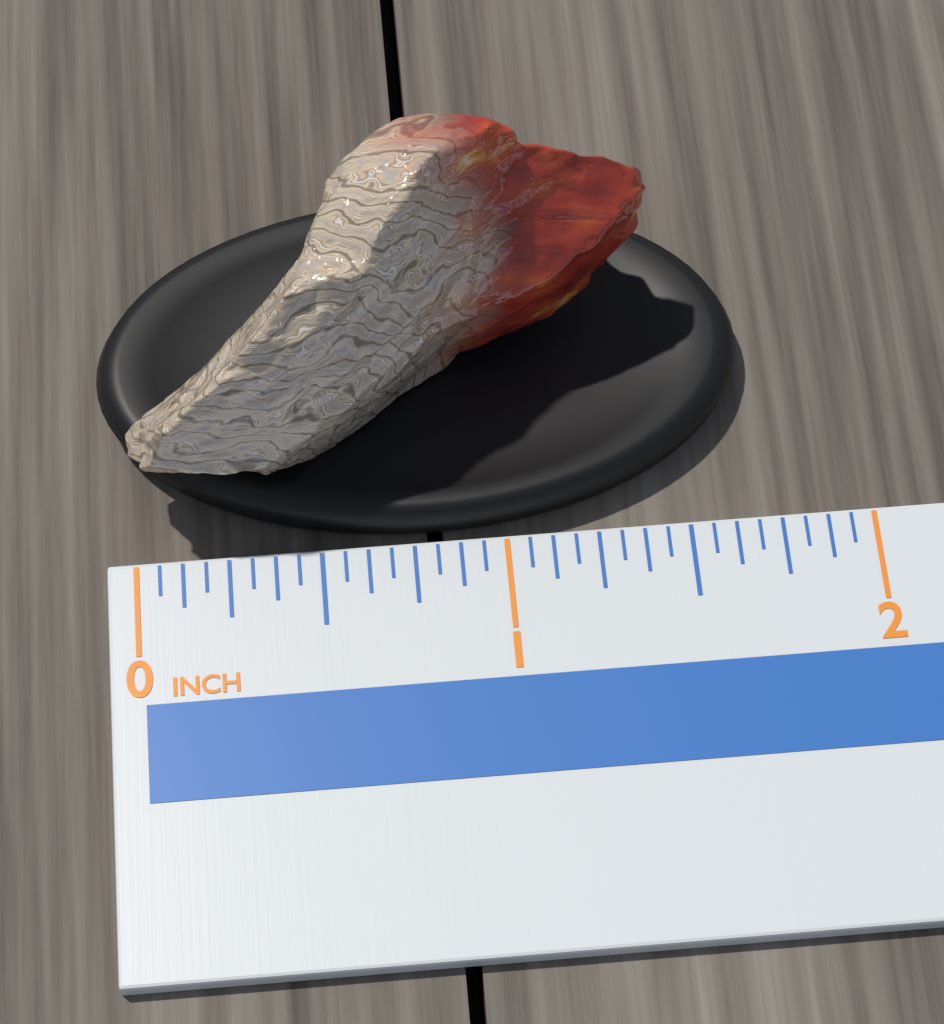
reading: 1.4375 in
